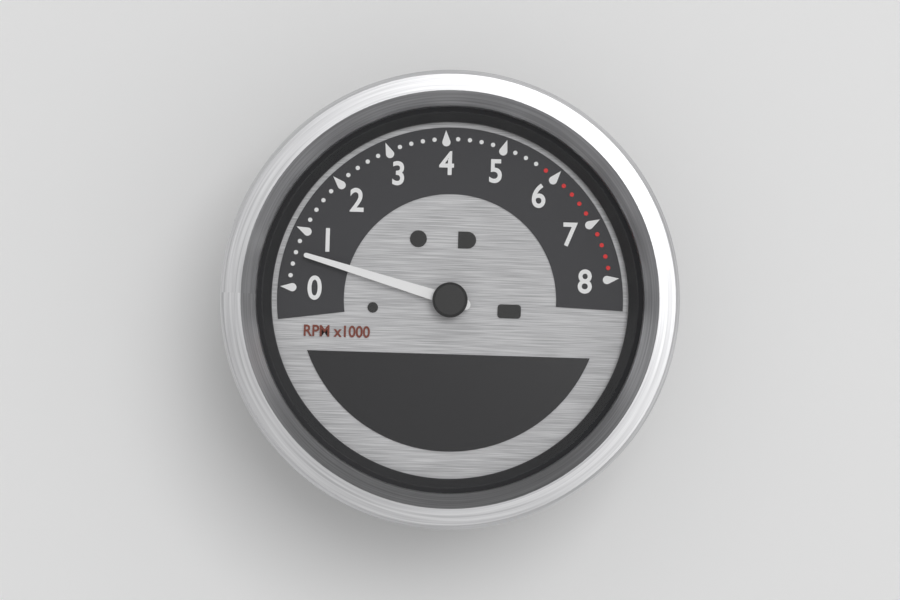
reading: 600 RPM
